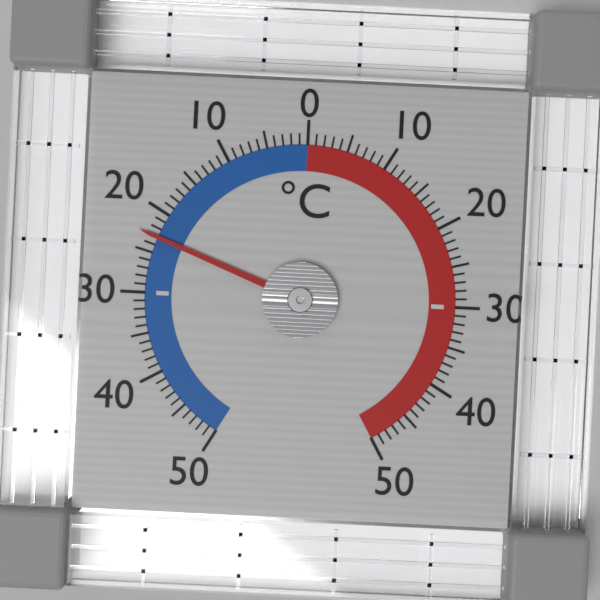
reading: -23 °C
